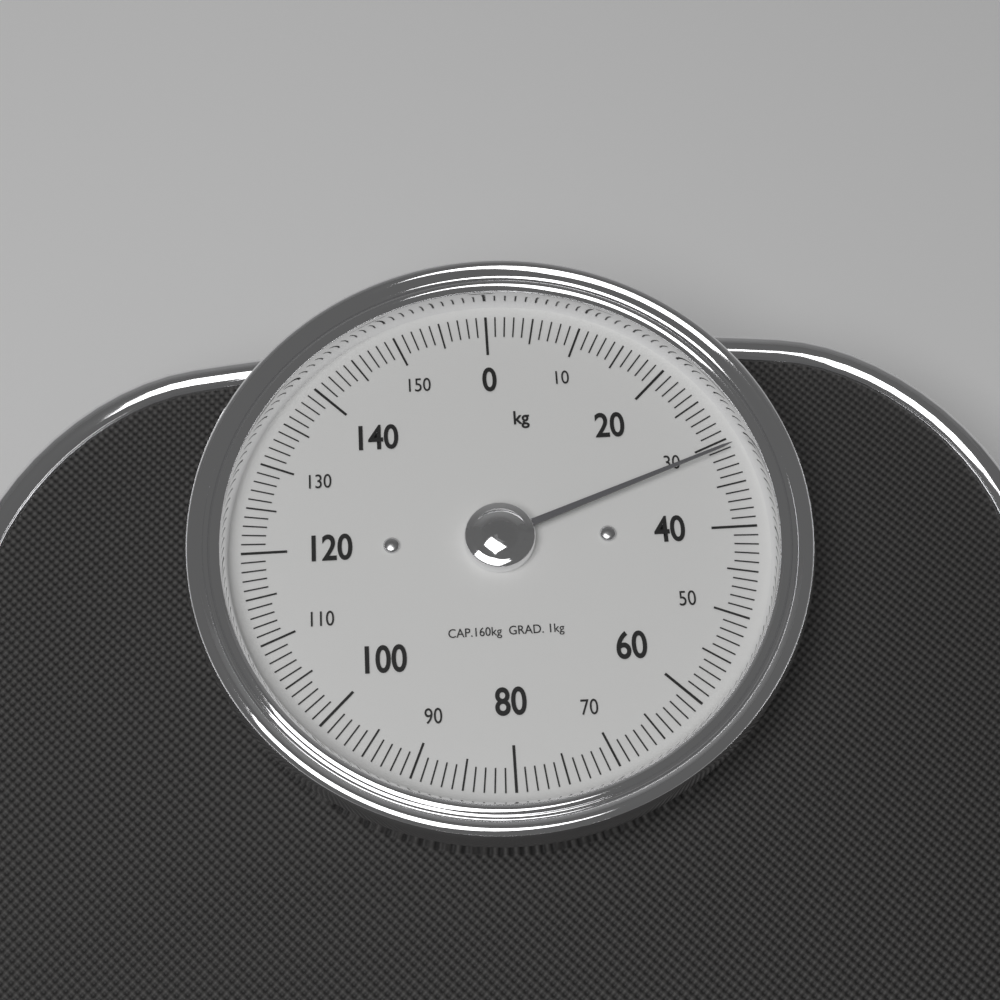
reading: 31 kg
